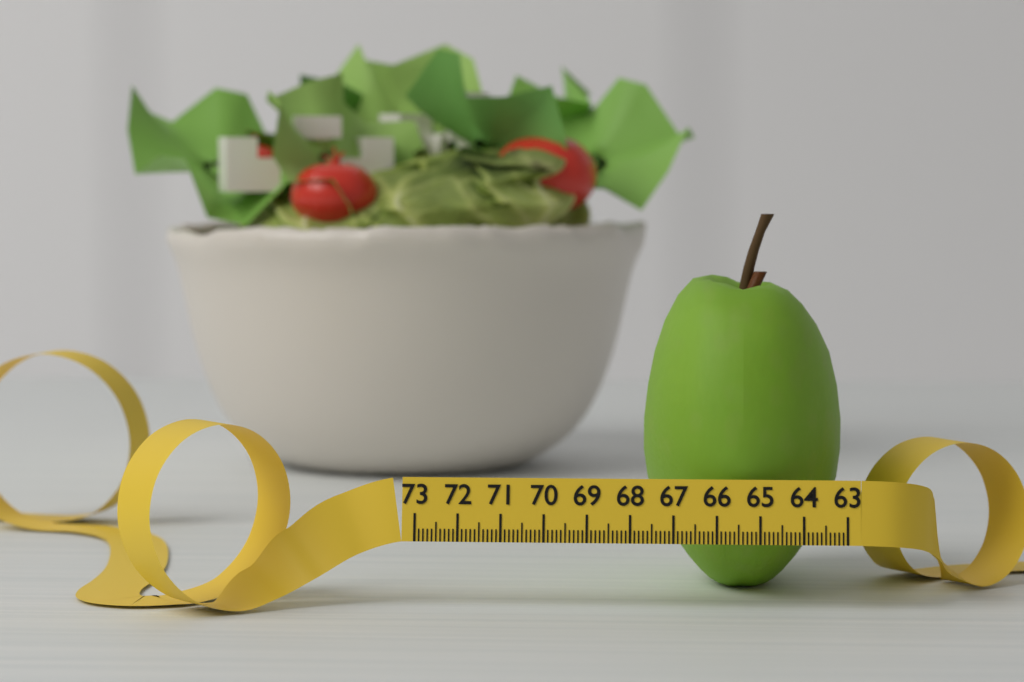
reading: 67.8 (no unit)
